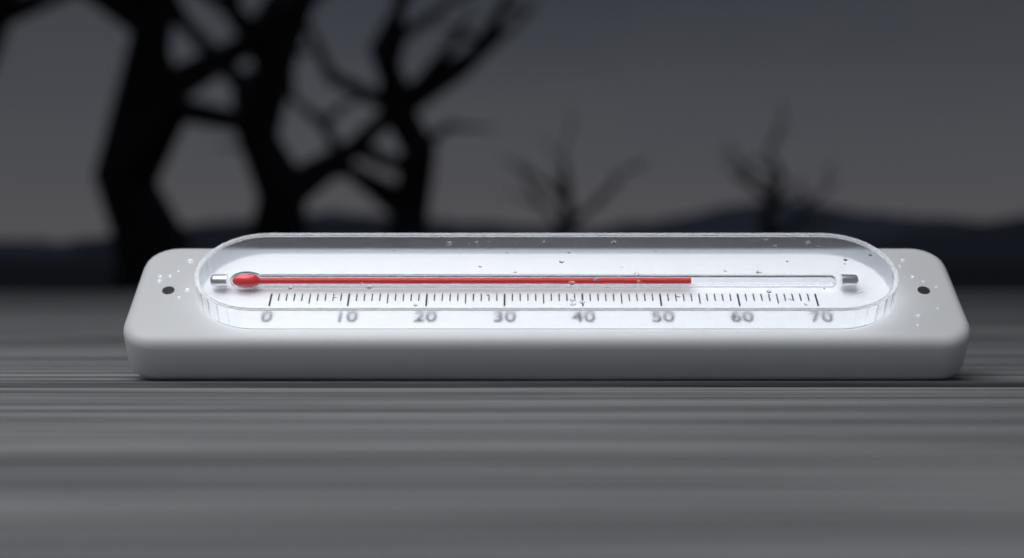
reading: 54 (no unit)
